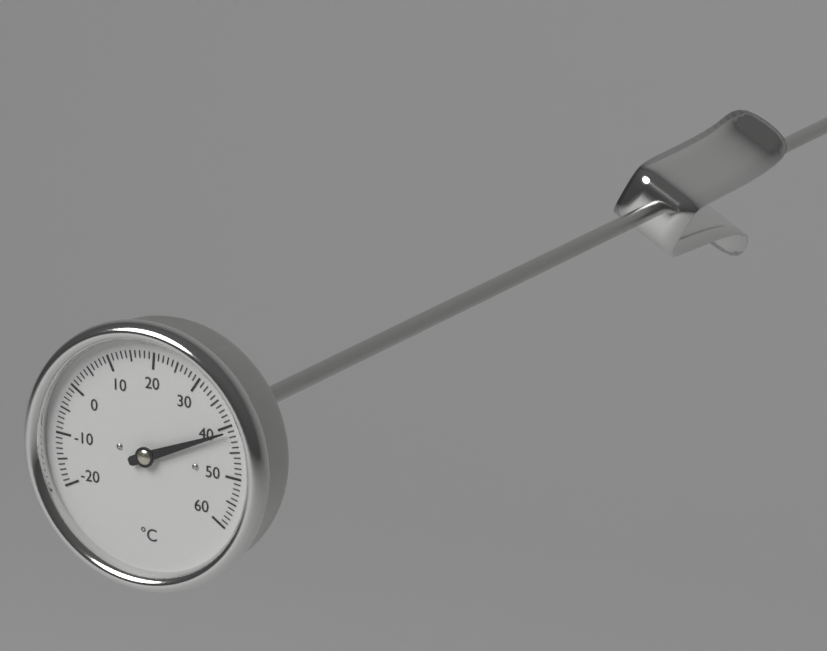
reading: 41 °C
